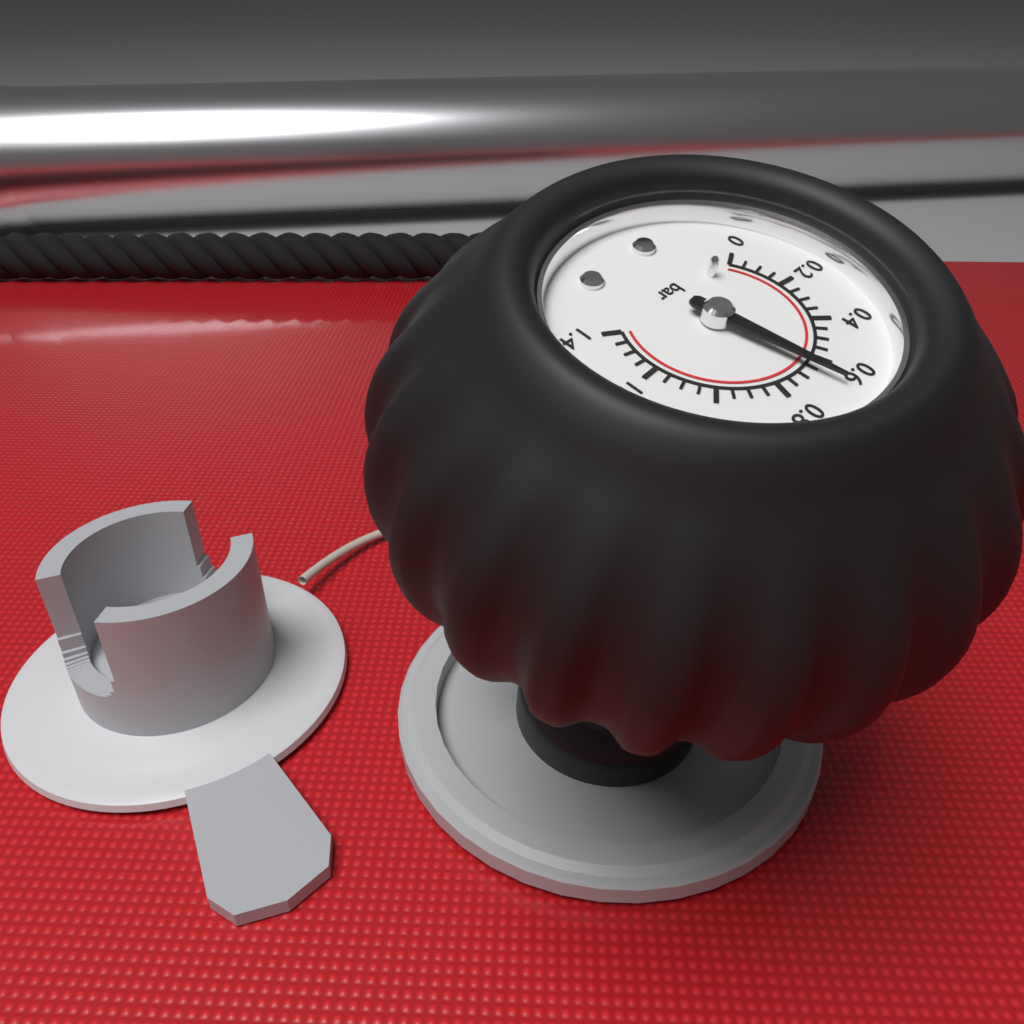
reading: 0.65 bar
